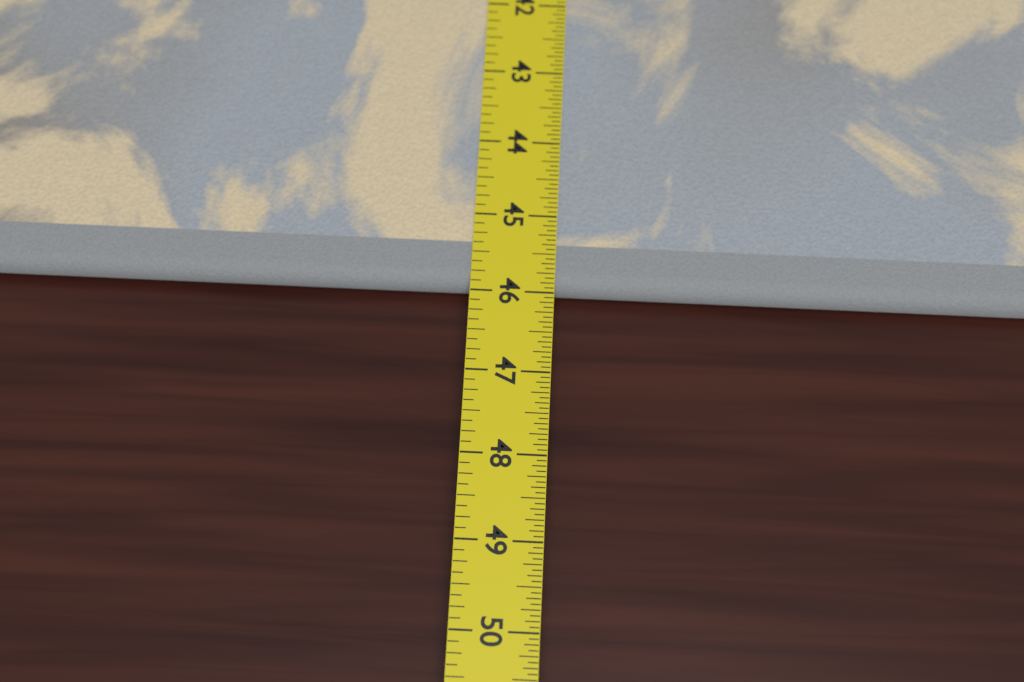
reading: 45.9375 in
